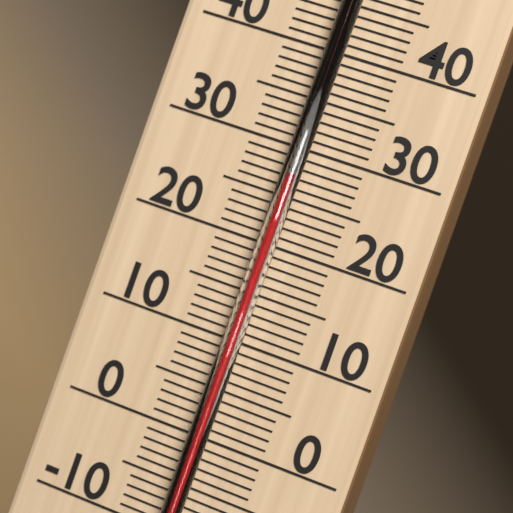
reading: 27 °C
